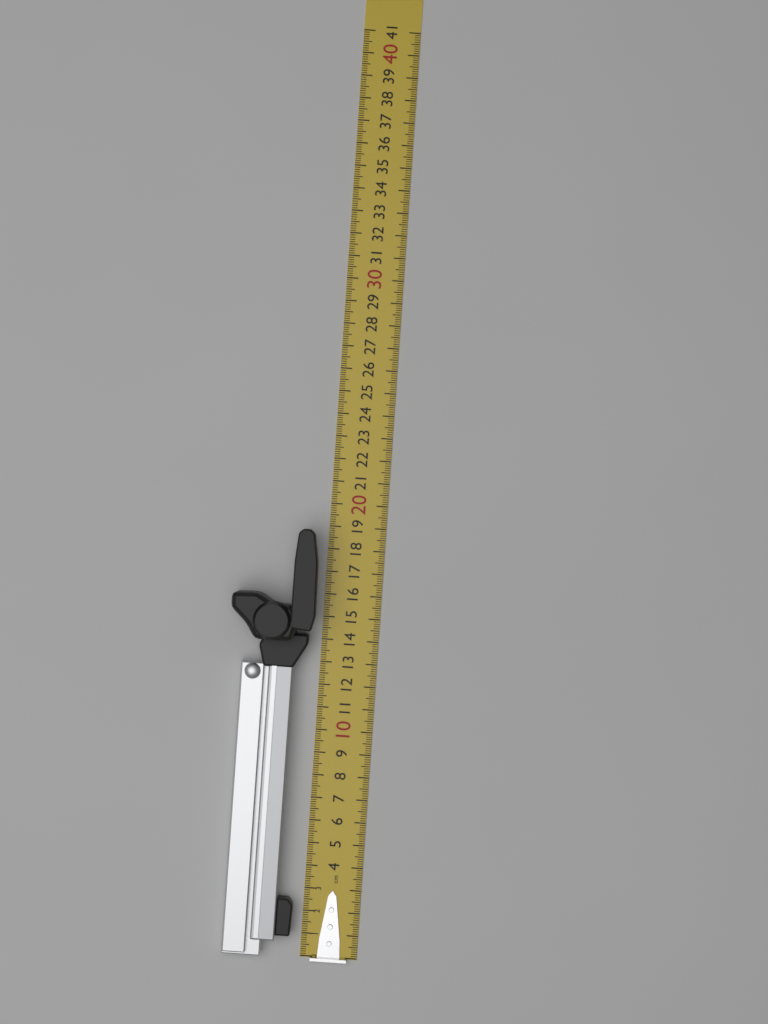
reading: 18.8 cm
